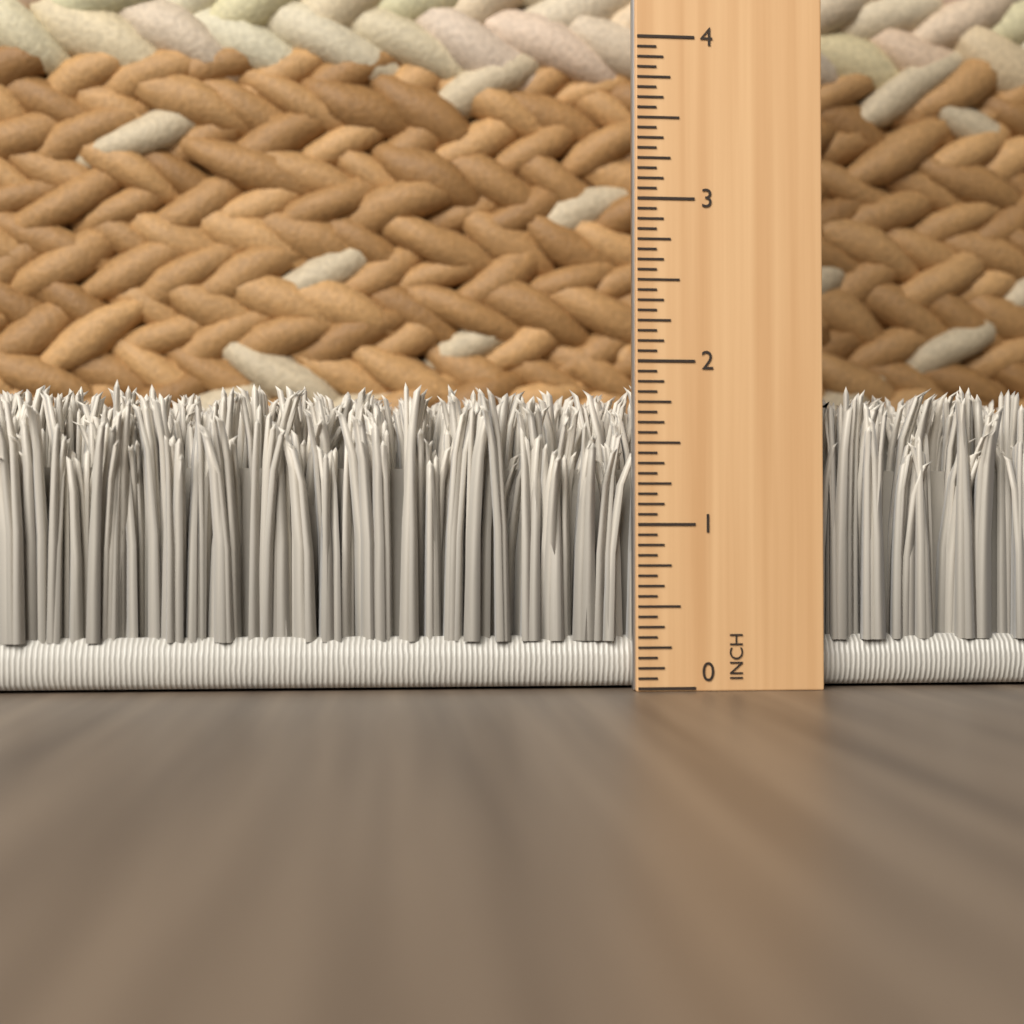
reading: 1.8750 in
